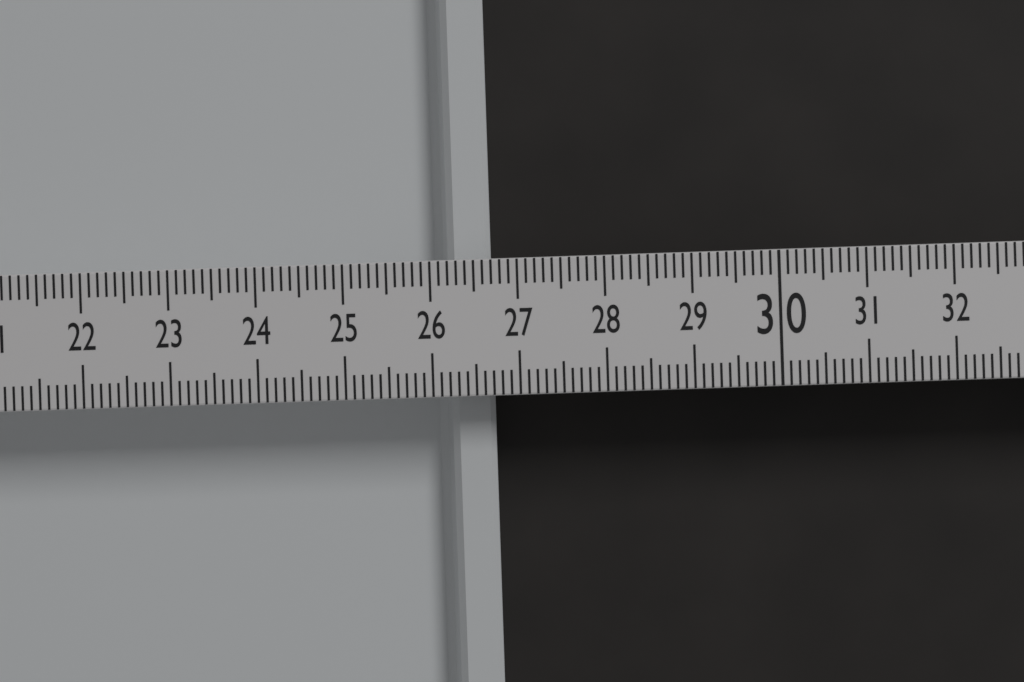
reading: 26.7 (no unit)
